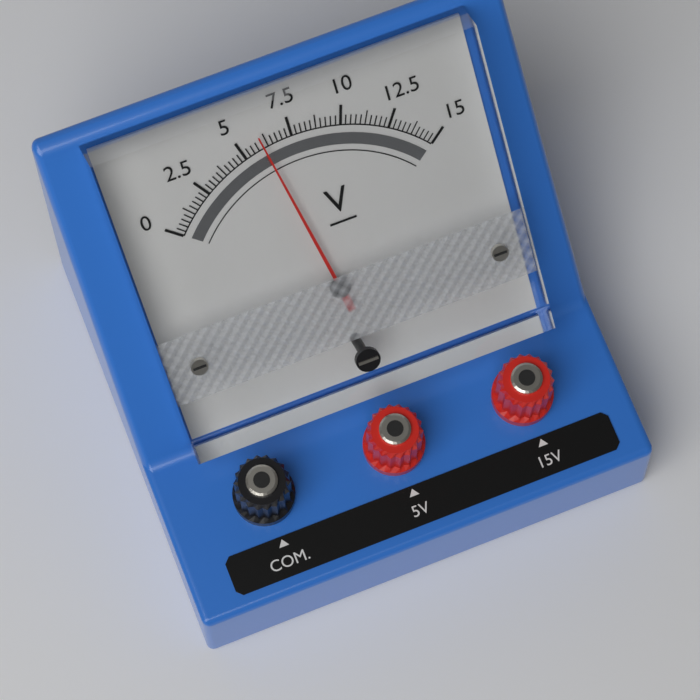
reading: 6.00 V
